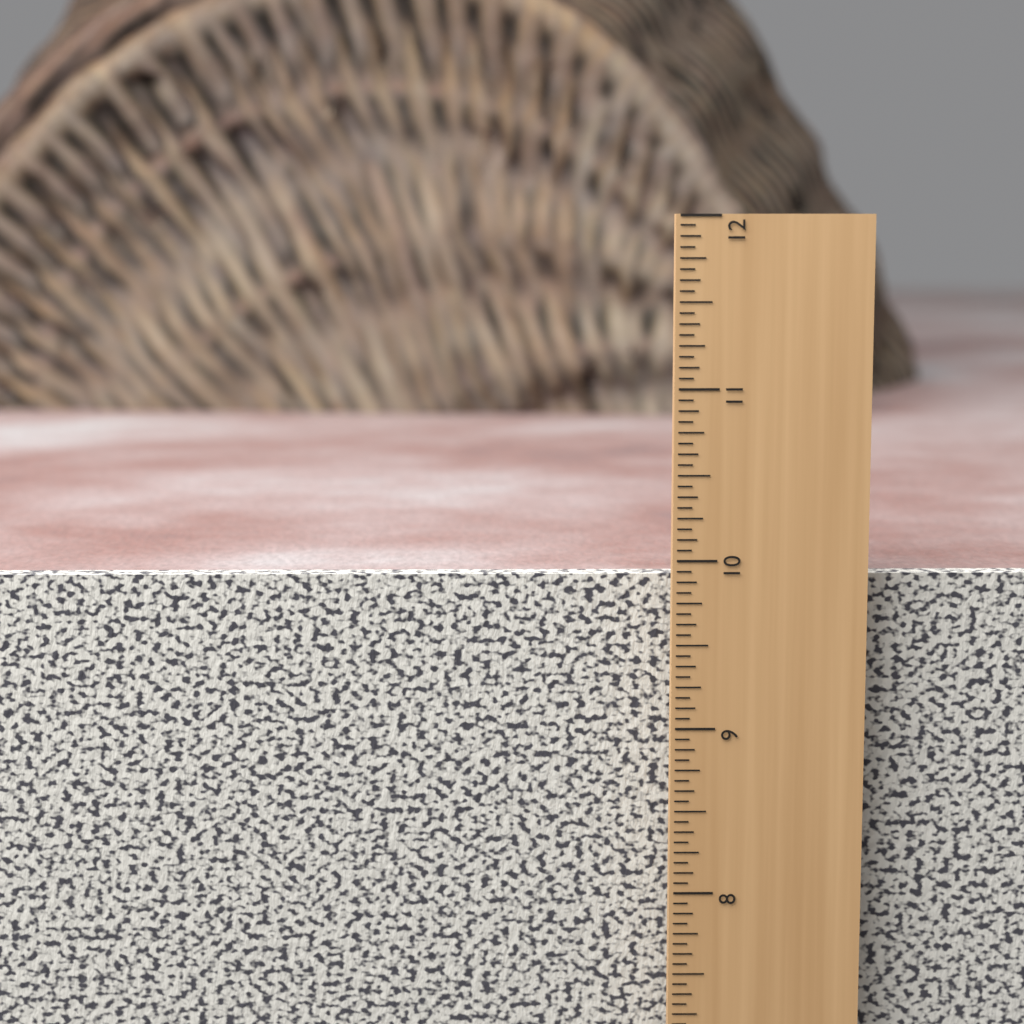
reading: 9.8750 in
